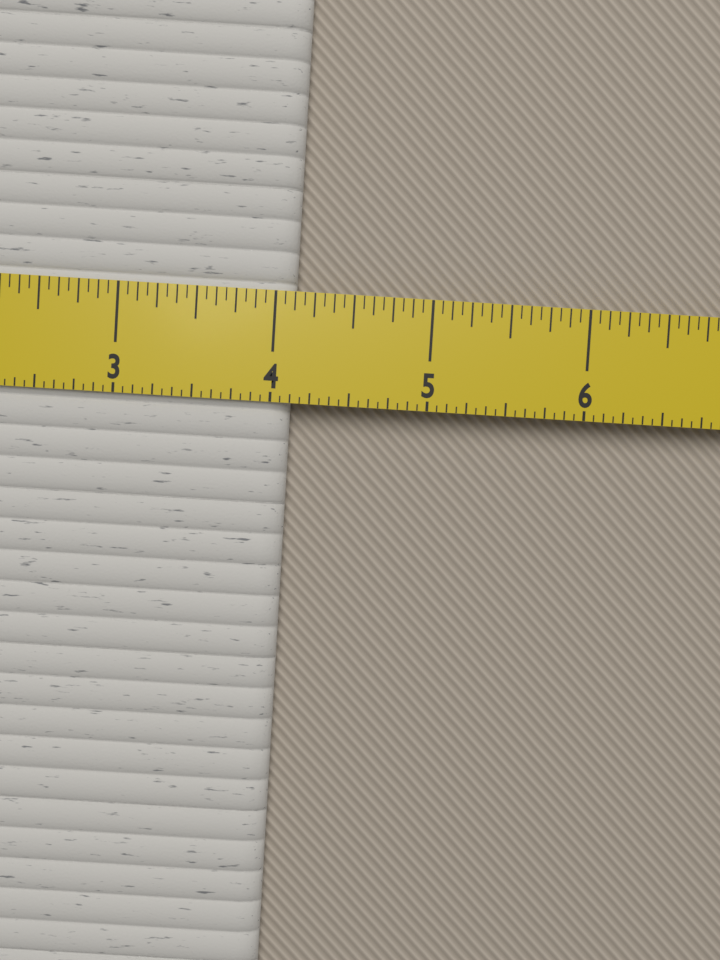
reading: 4.1250 in
